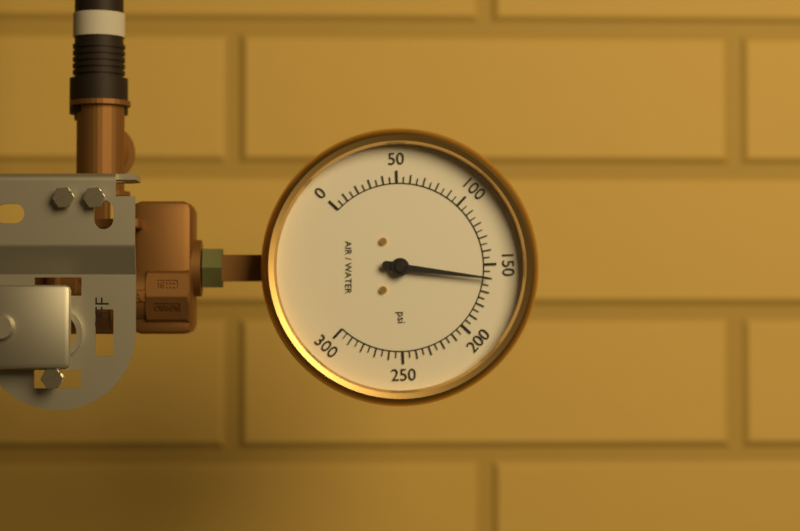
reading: 160 psi
